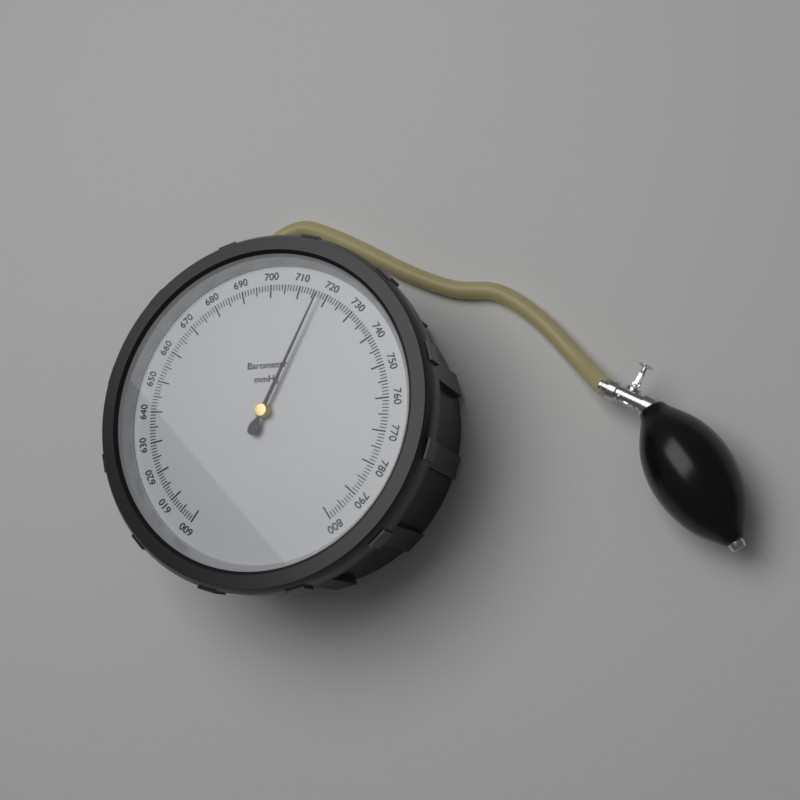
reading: 717 mmHg
